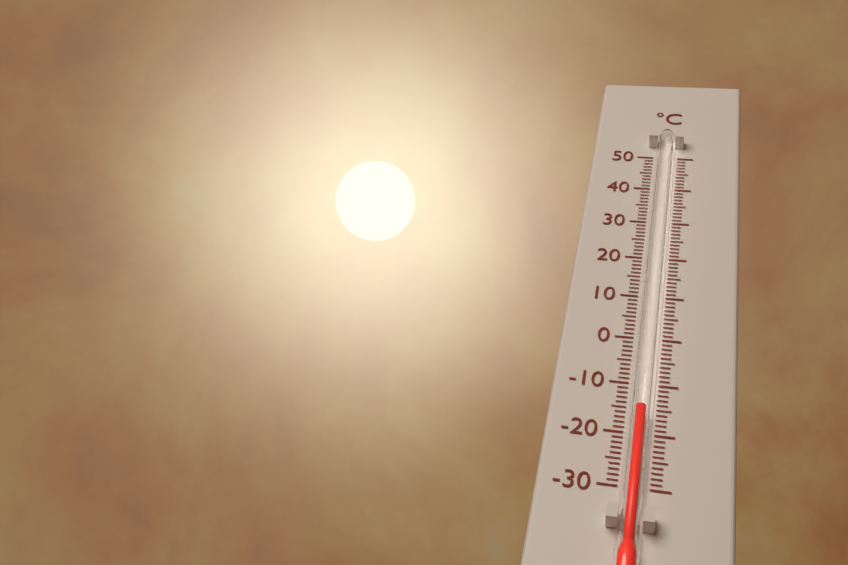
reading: -16 °C
